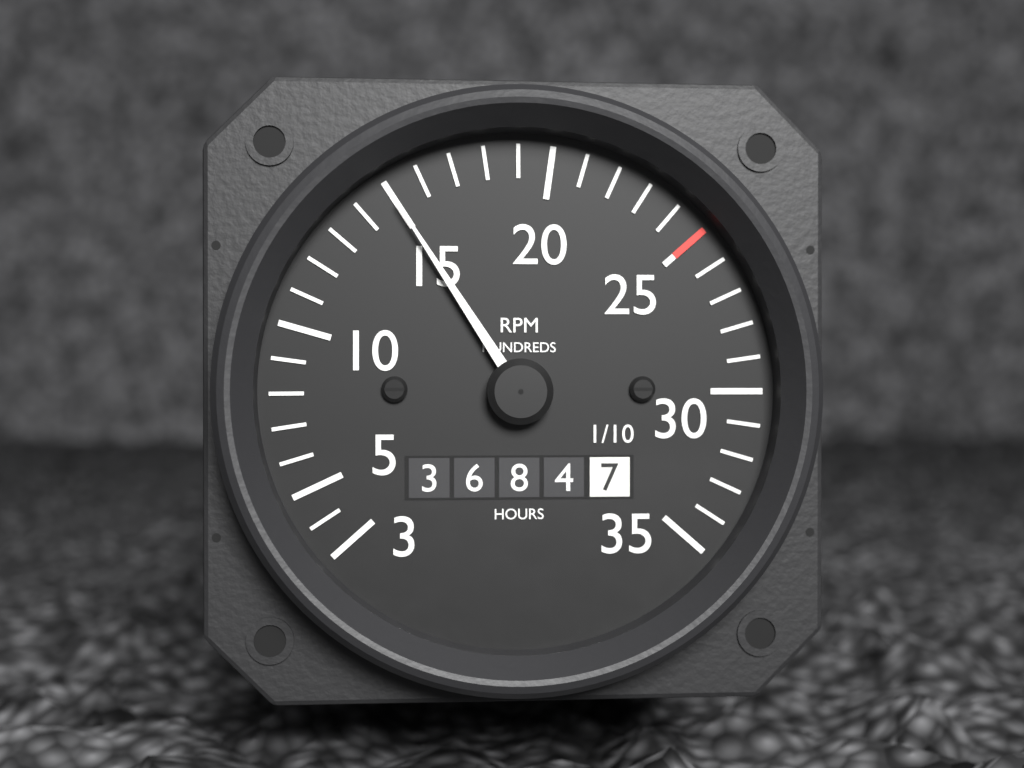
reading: 1500 RPM
